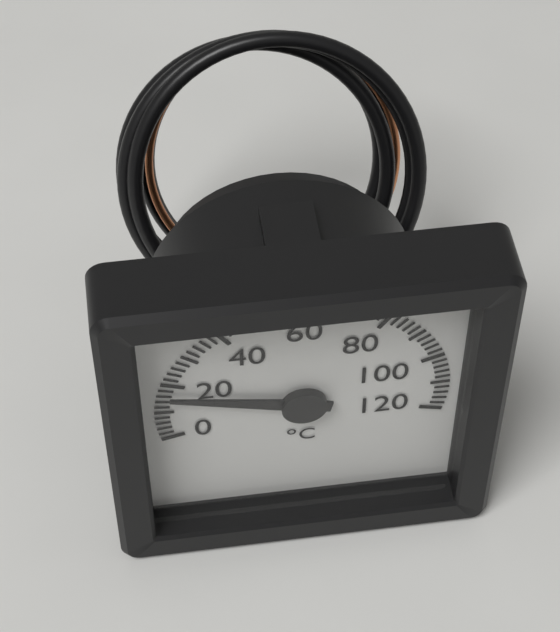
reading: 16 °C
